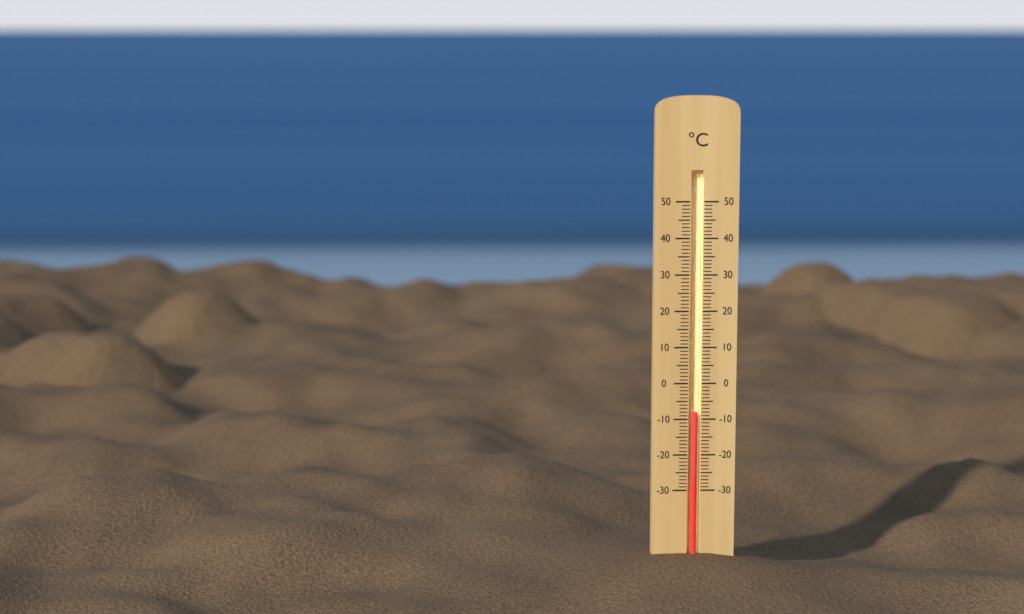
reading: -8 °C
